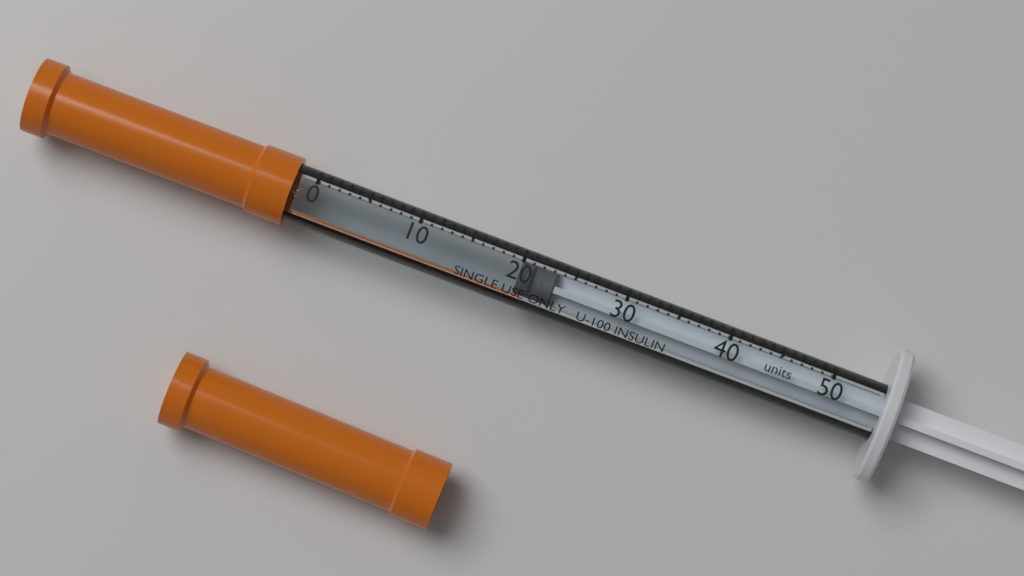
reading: 20 units
